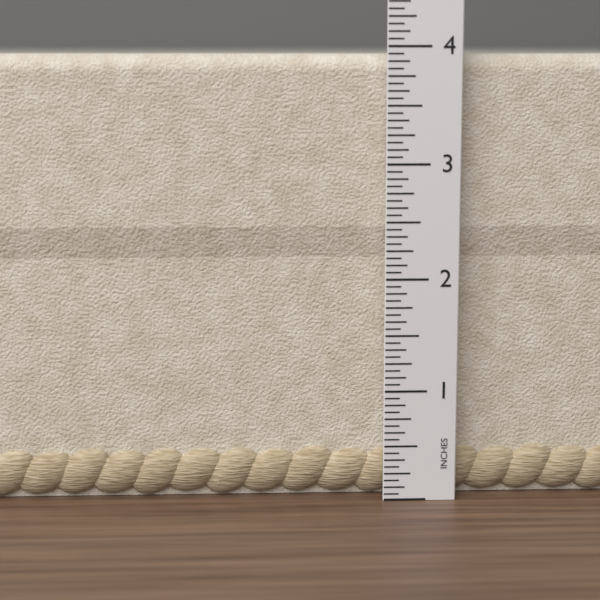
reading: 3.9375 in
